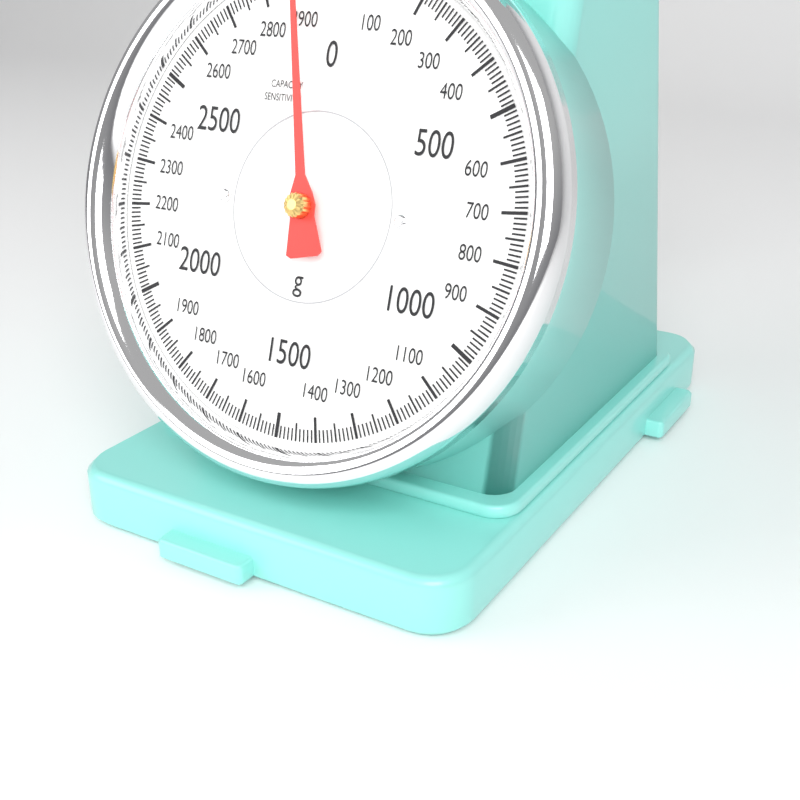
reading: 2890 g
